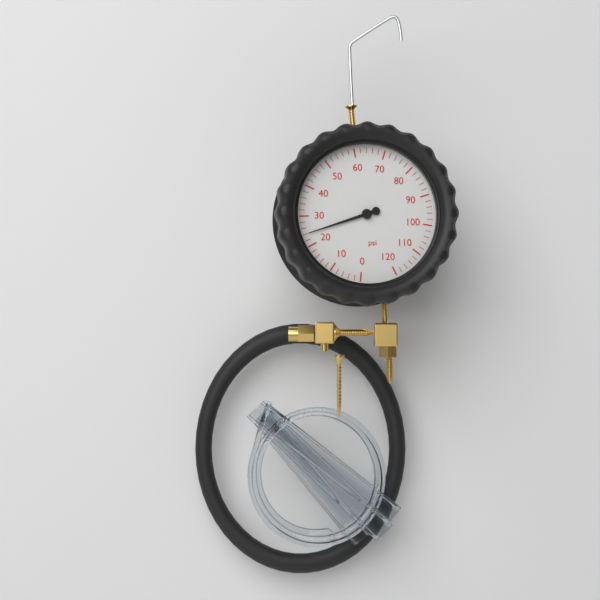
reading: 24 psi
